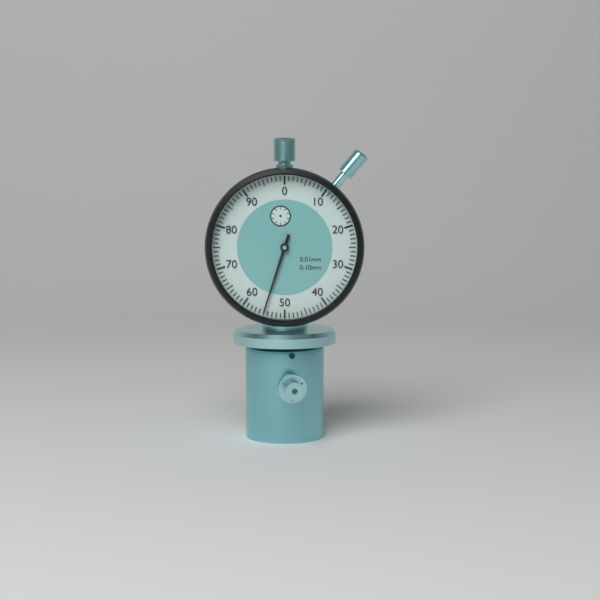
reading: 0.55 mm
